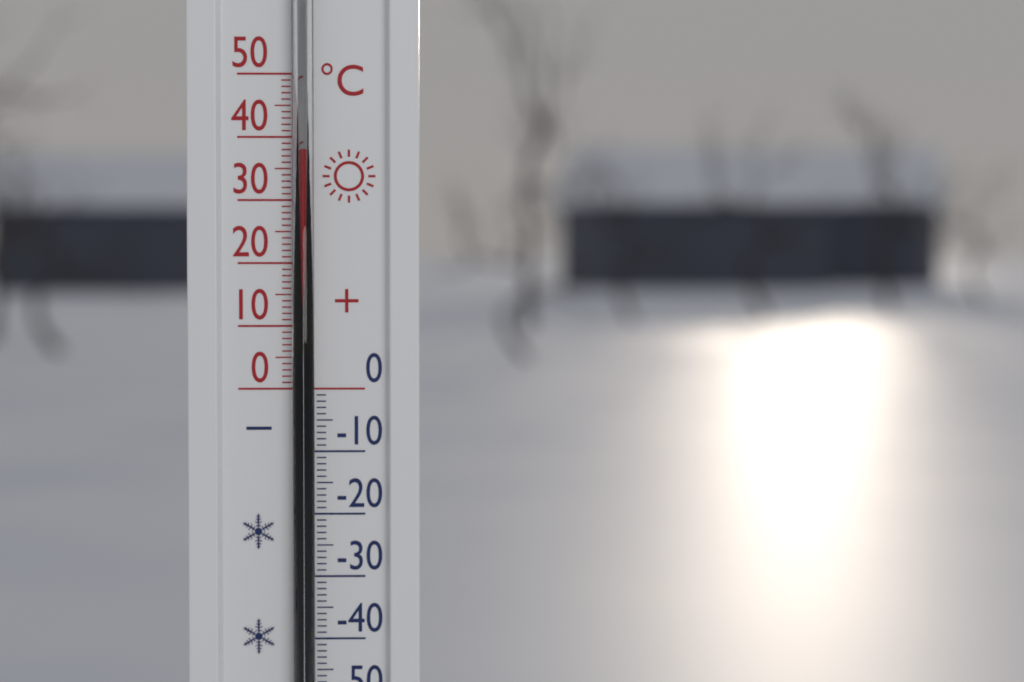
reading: 38 °C
